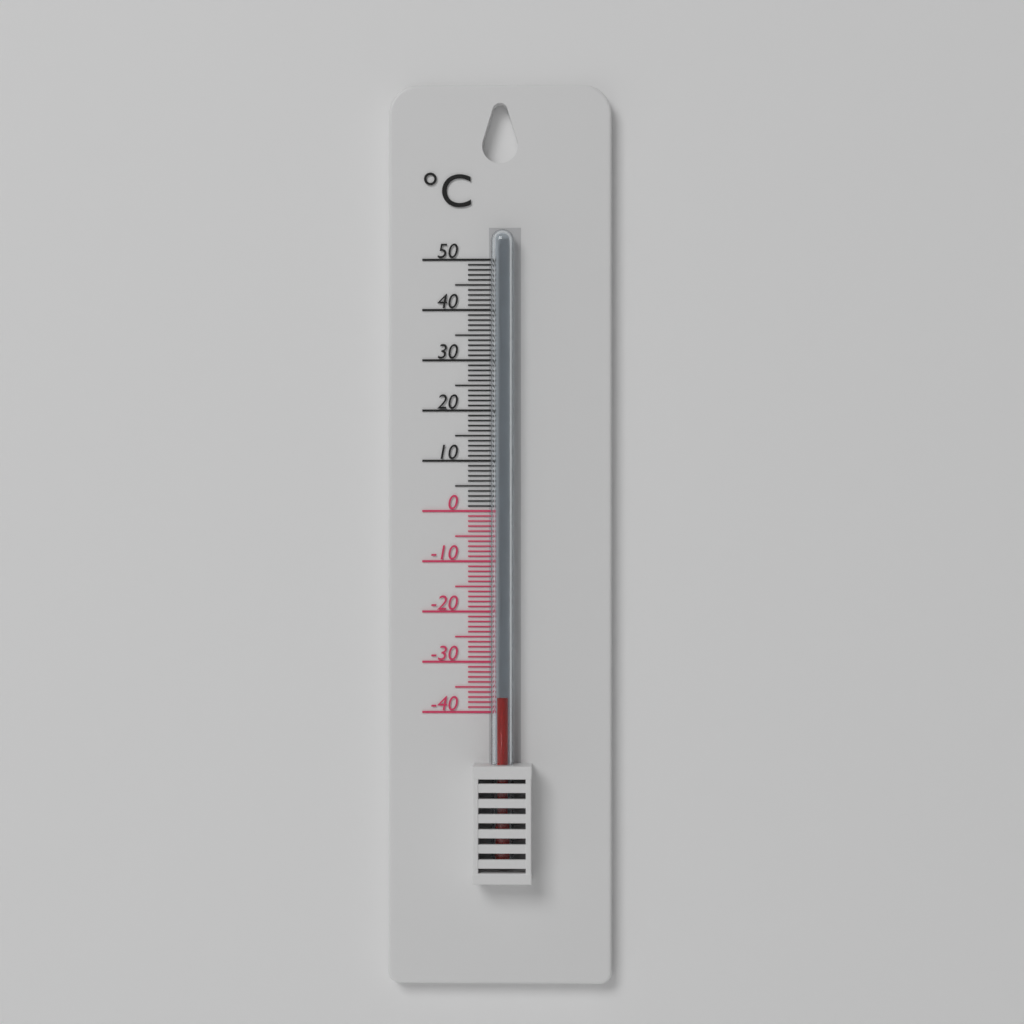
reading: -37 °C
